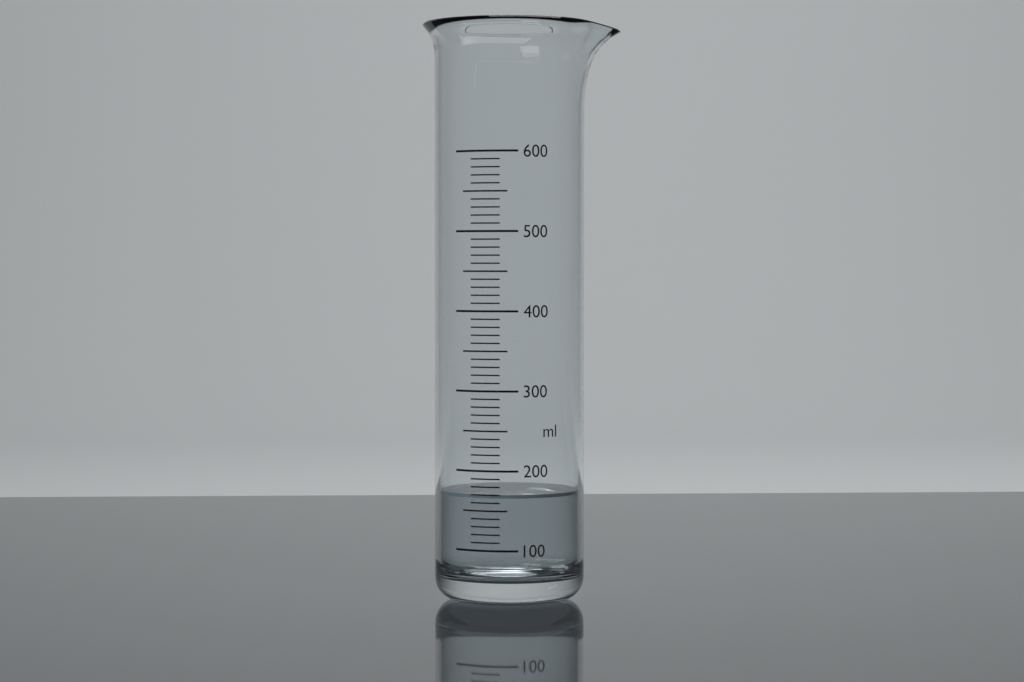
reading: 170 ml
